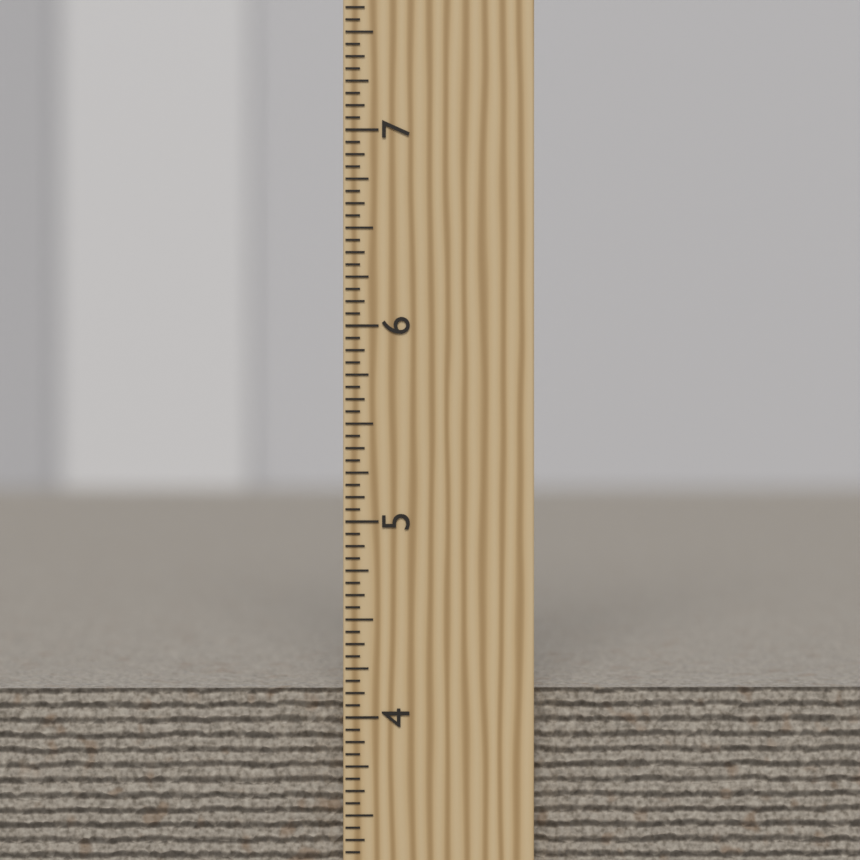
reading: 4.1250 inch
